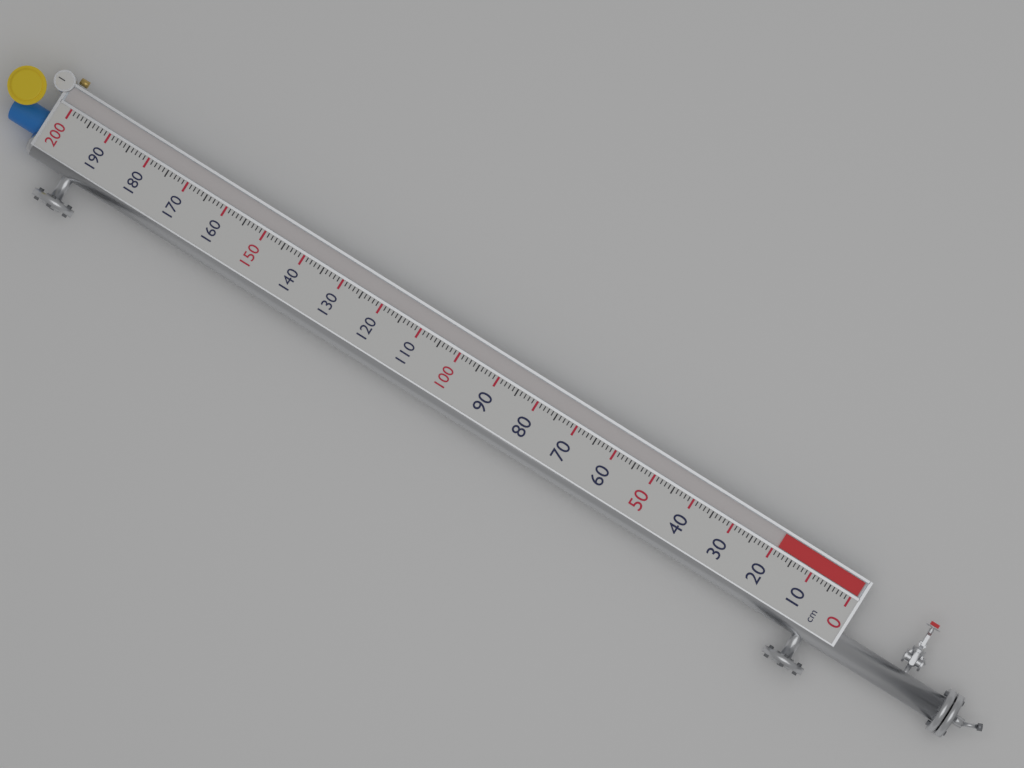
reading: 19 cm
